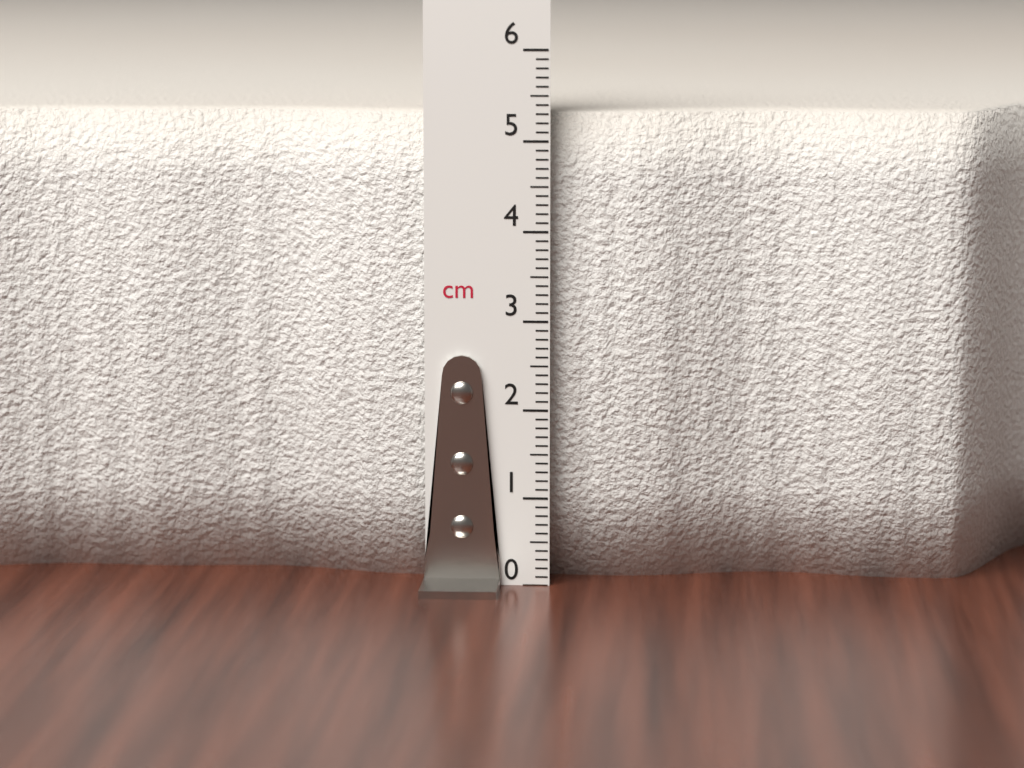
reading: 5.3 cm
